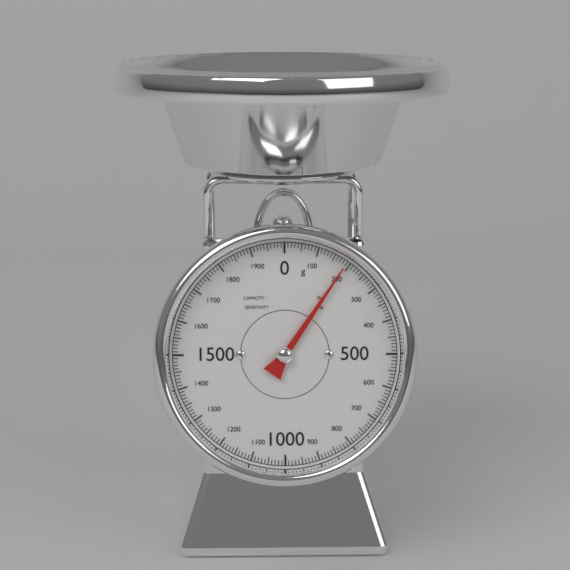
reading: 190 g
